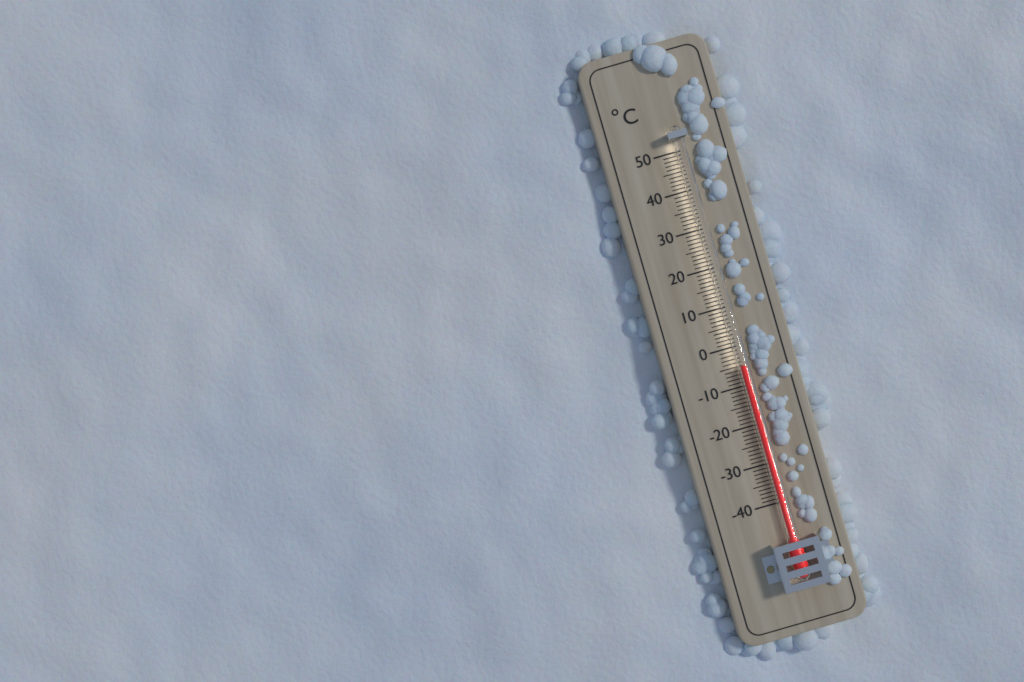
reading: -5 °C
